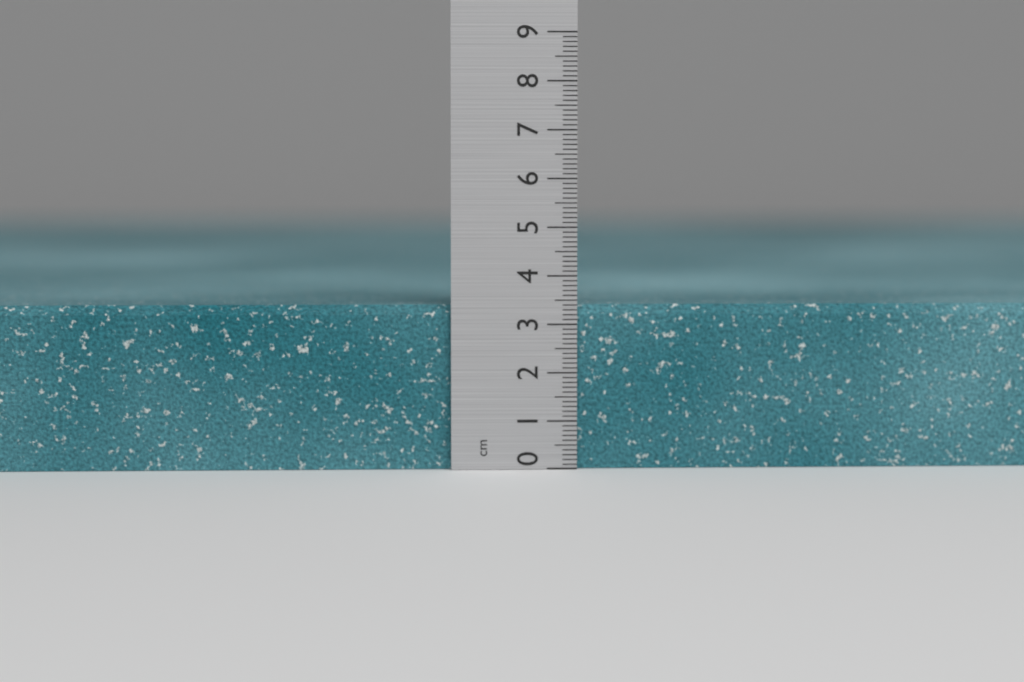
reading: 3.4 cm
